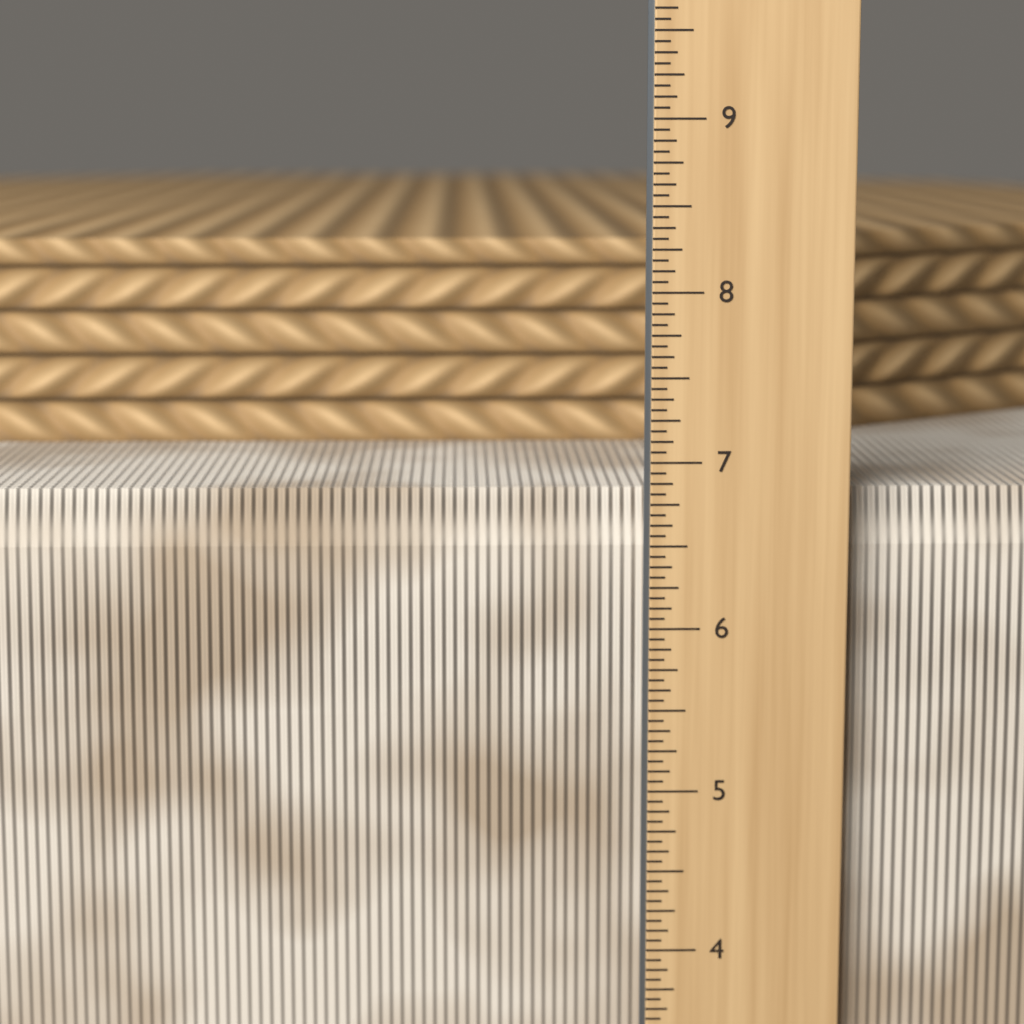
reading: 6.8125 in
